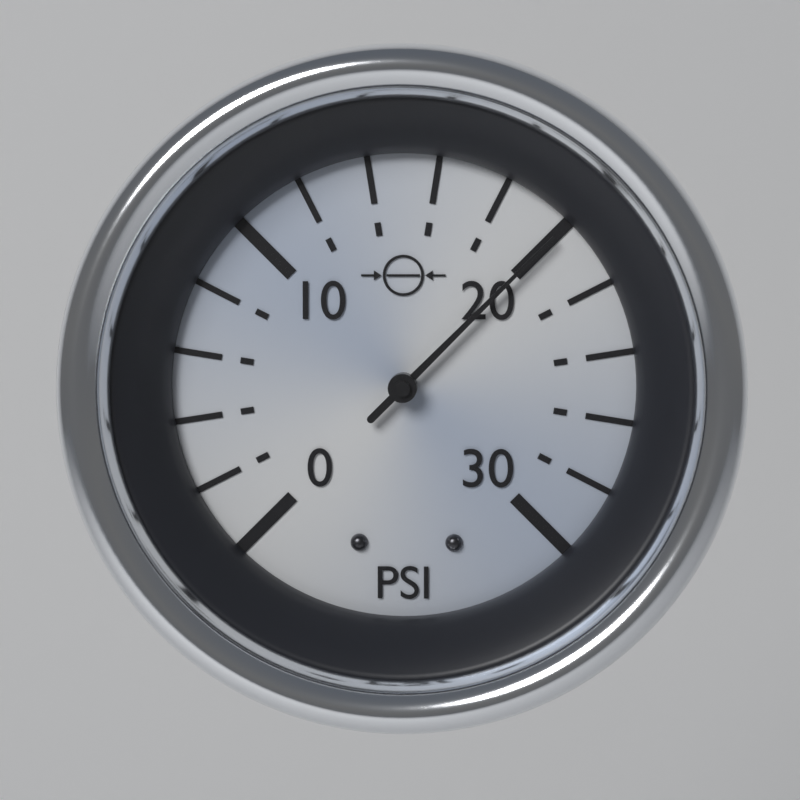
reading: 20 psi
